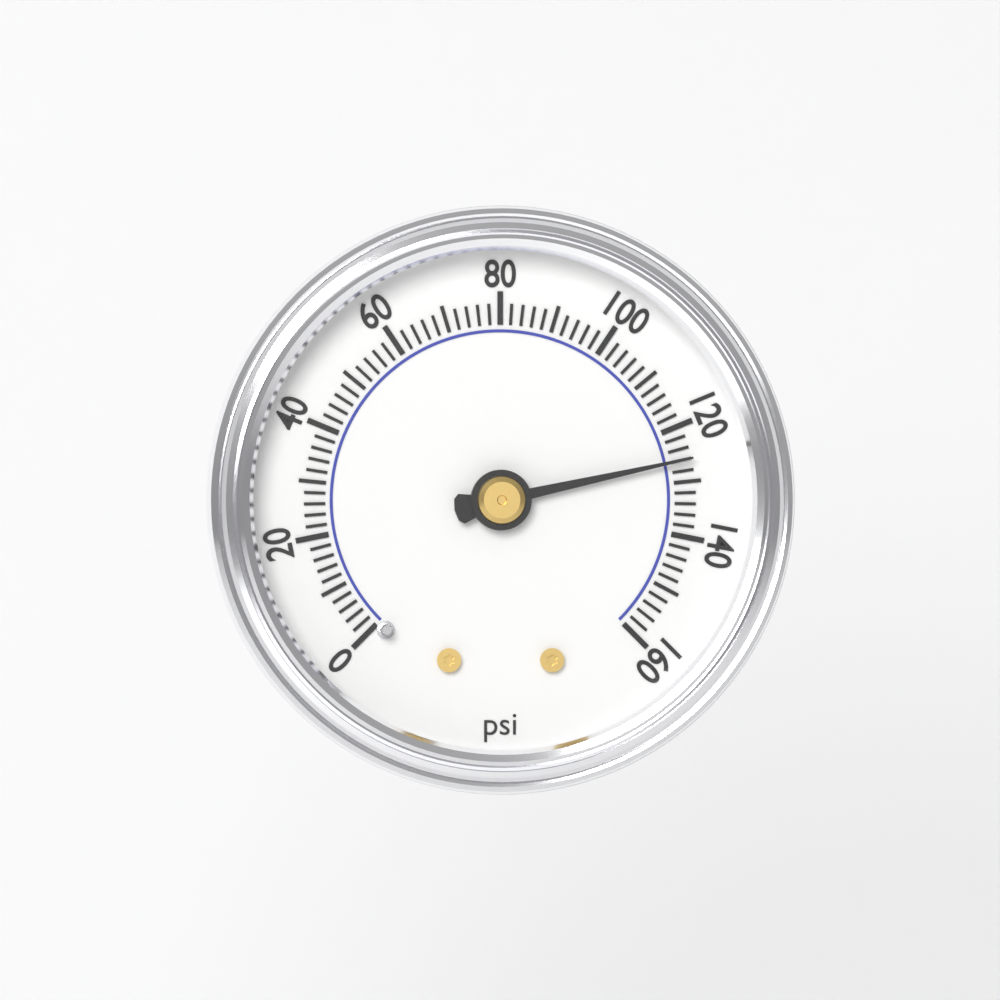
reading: 126 psi
